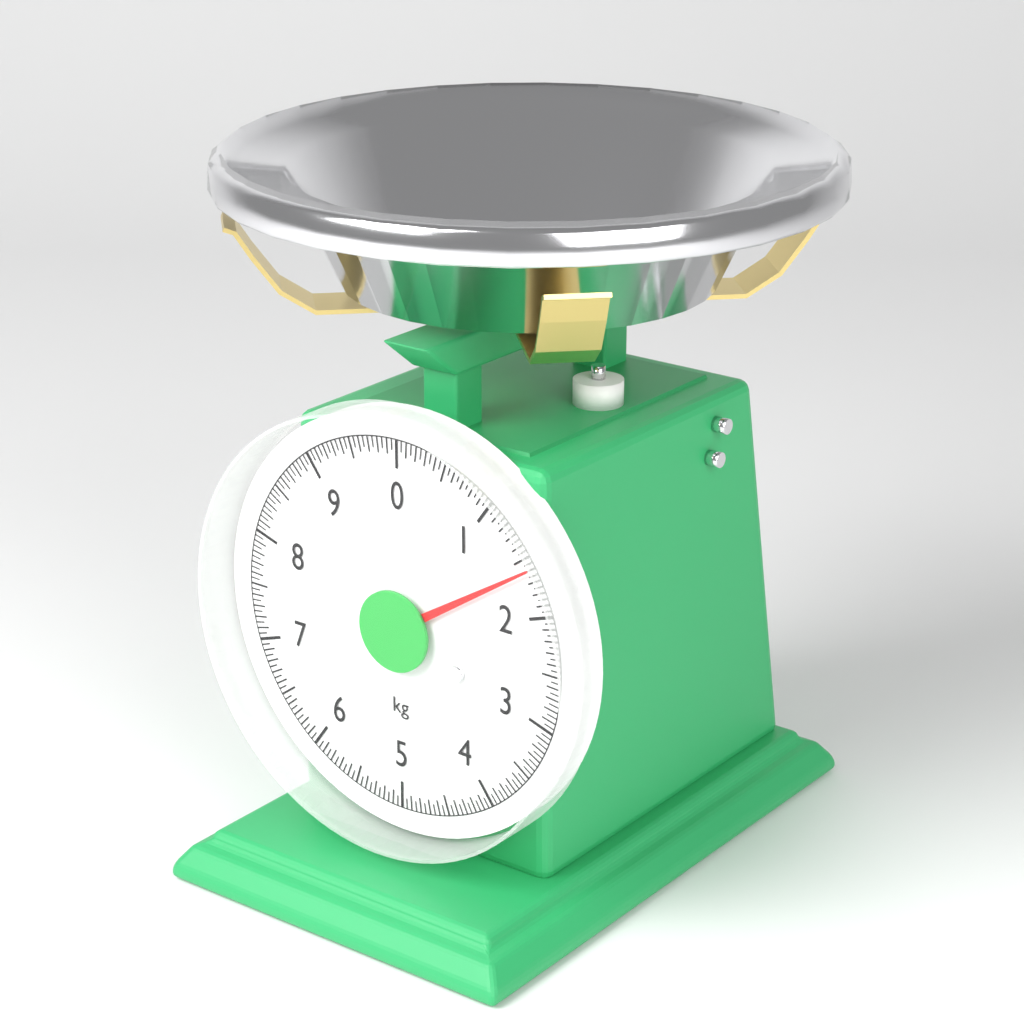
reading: 1.60 kg
